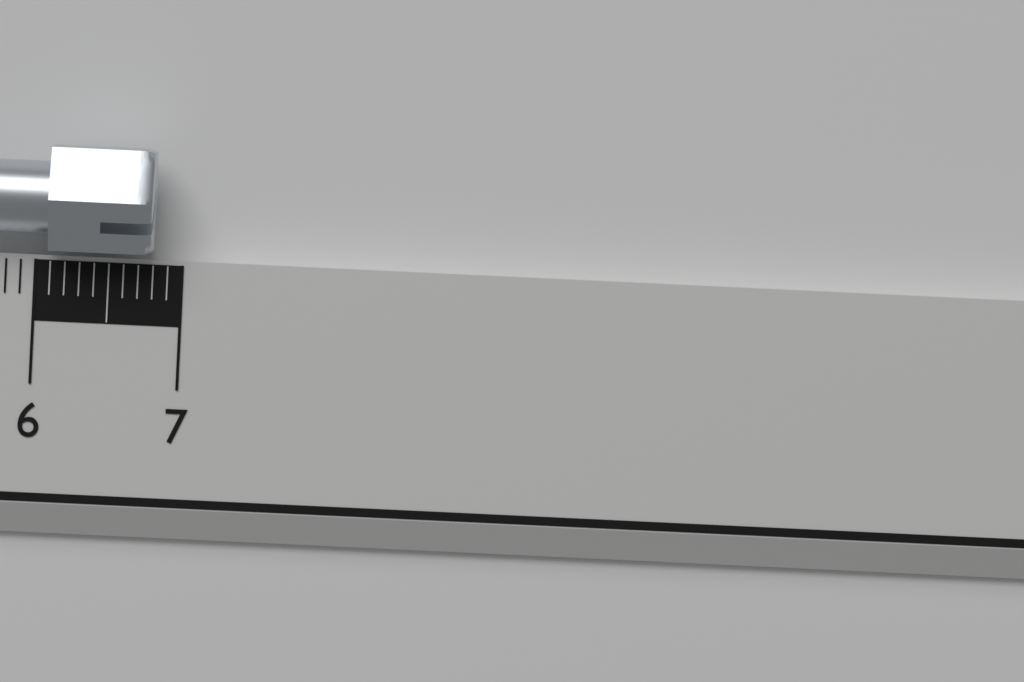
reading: 6.8 cm
